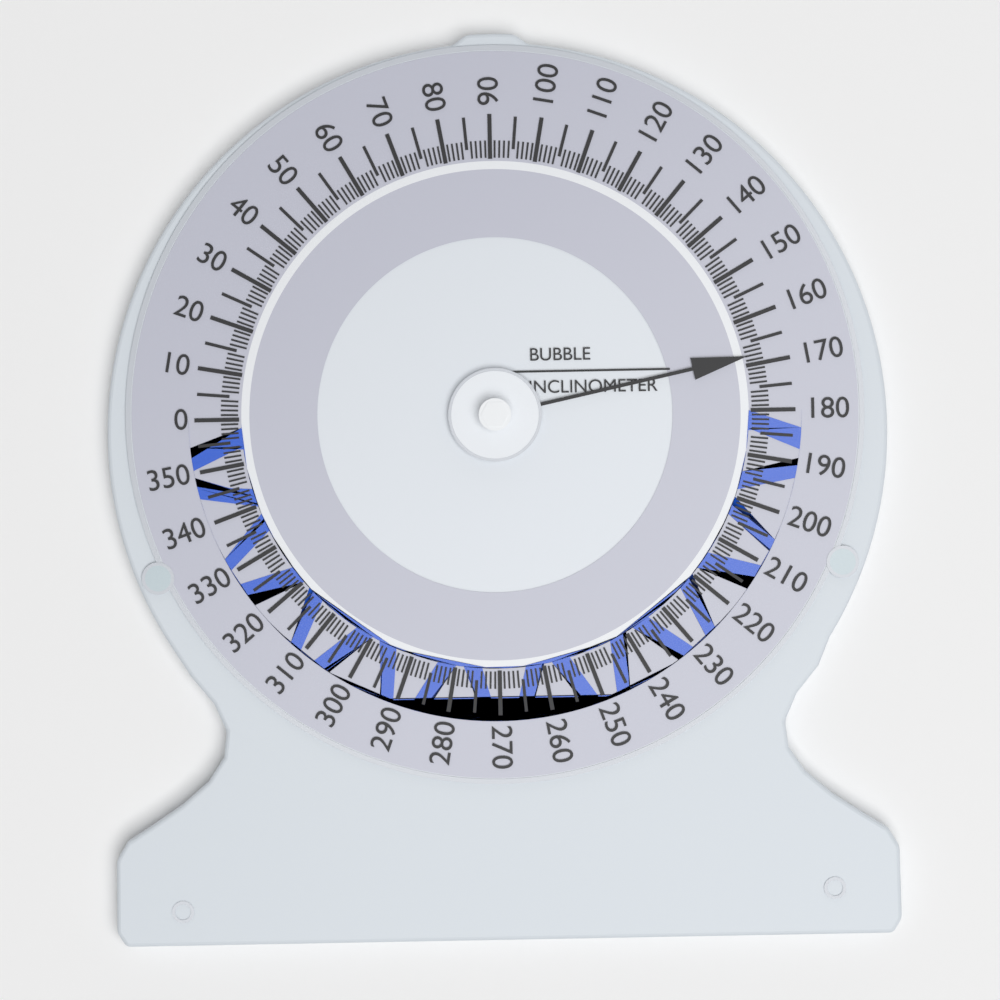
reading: 168 (no unit)
